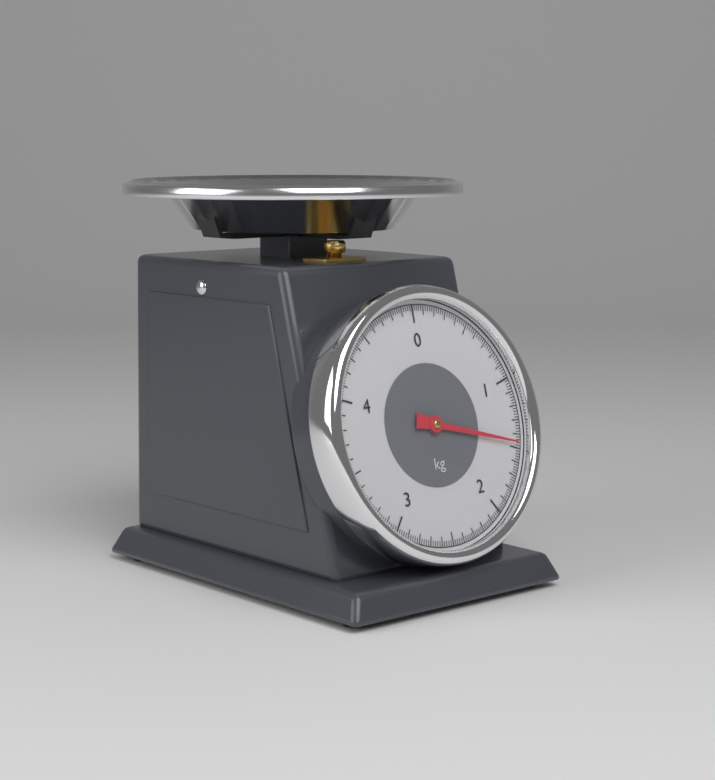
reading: 1.46 kg
